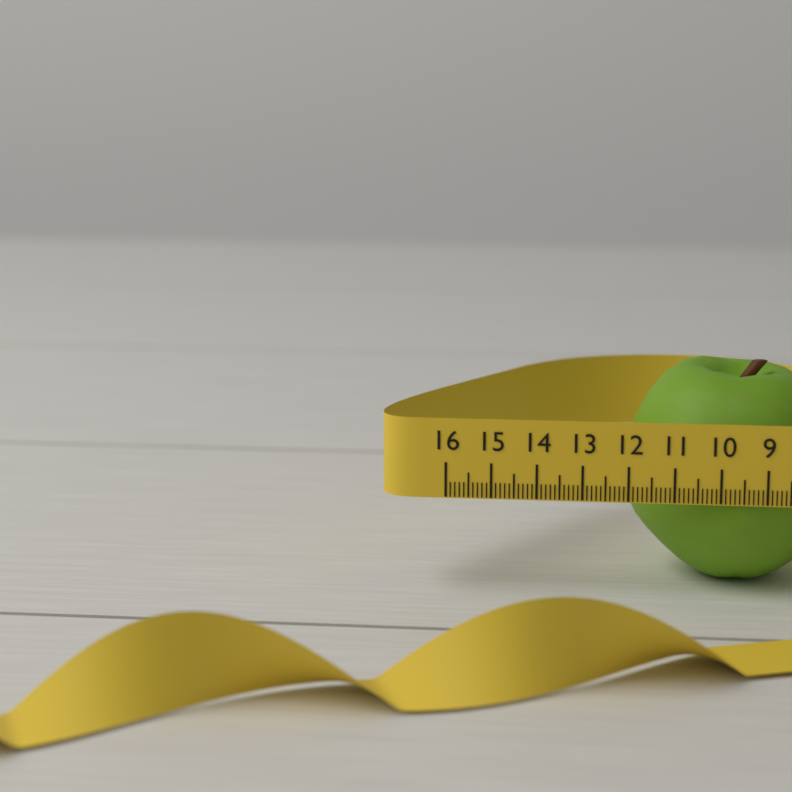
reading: 12.1 (no unit)
